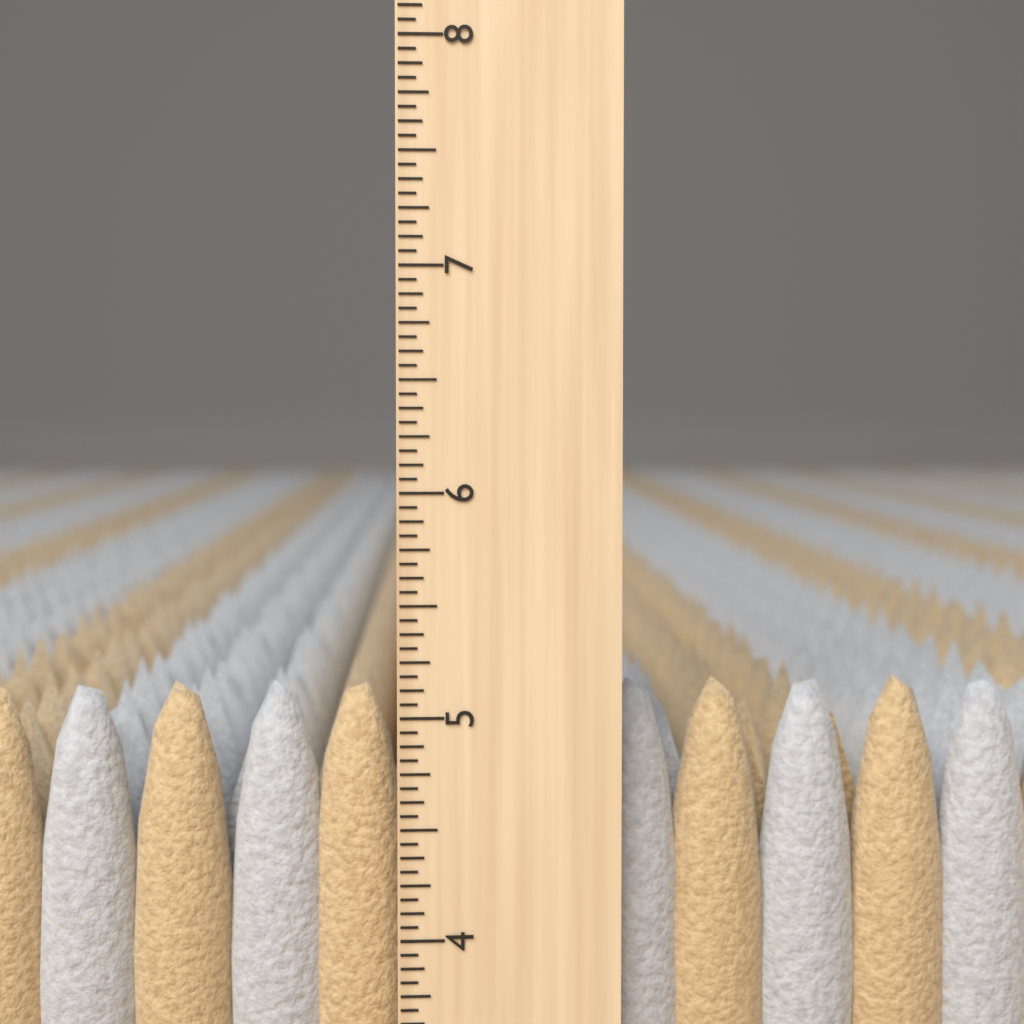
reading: 5.1250 inch
